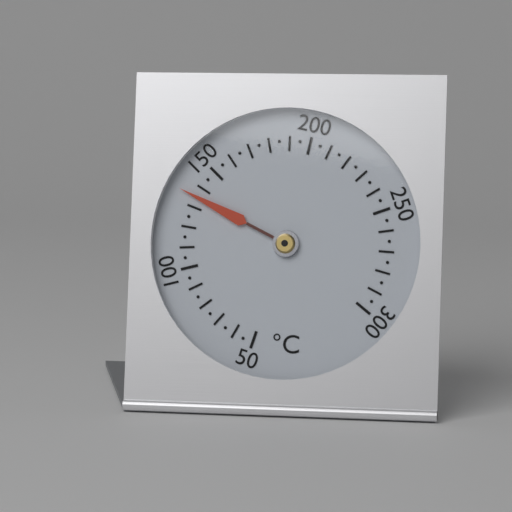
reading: 135 °C
